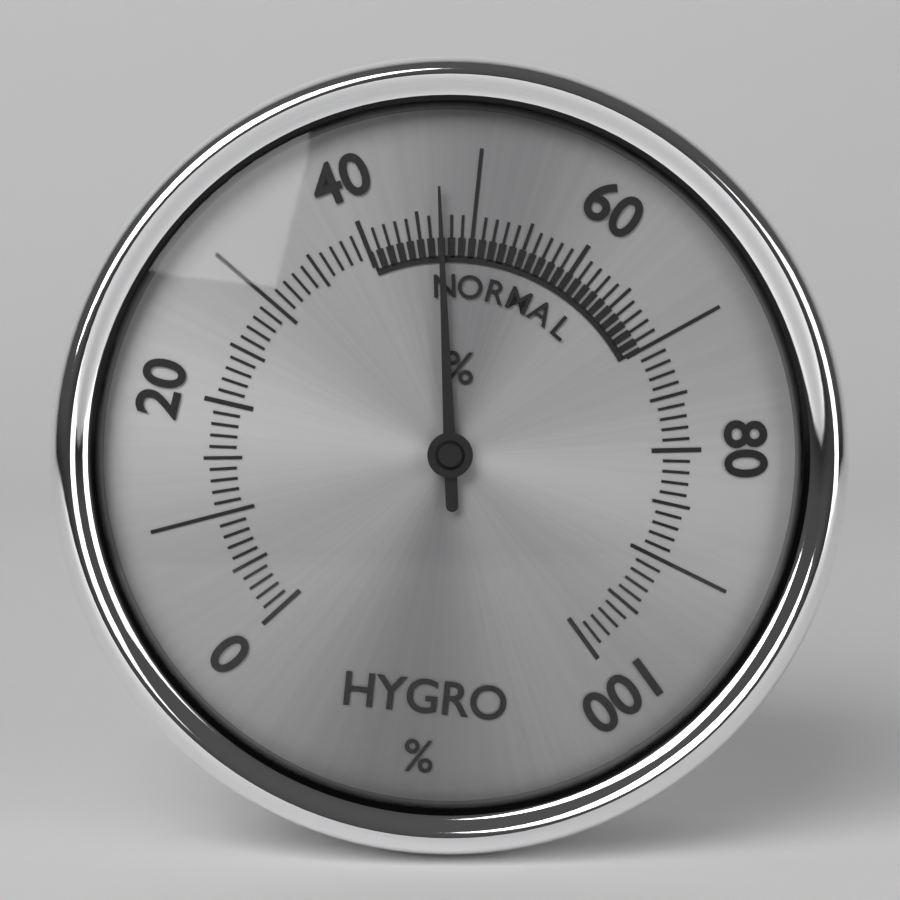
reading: 47 %
